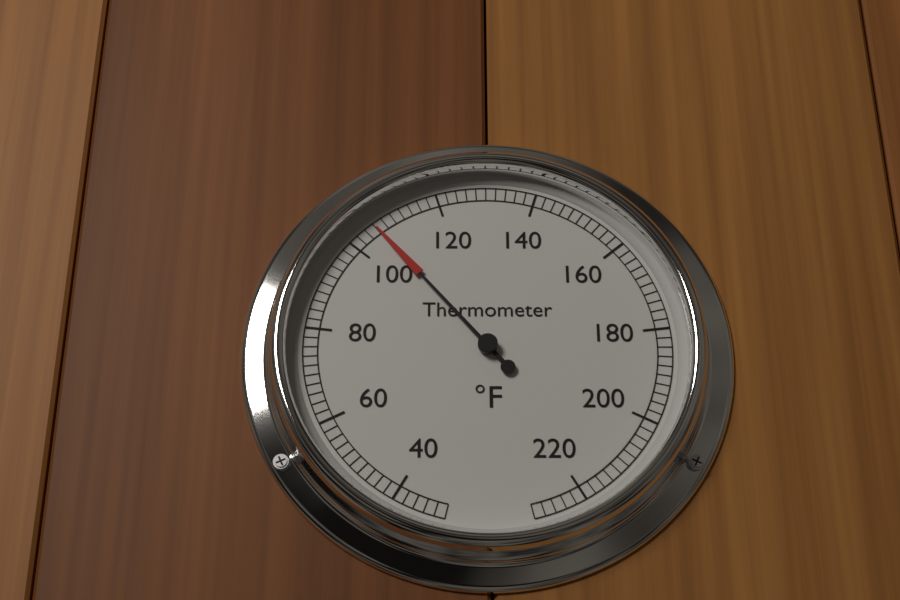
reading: 106 °F
